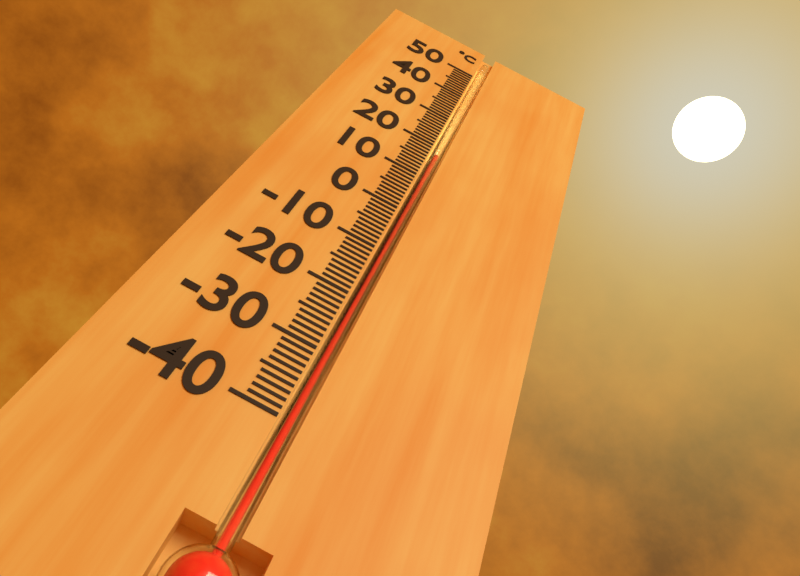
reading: 17 °C
